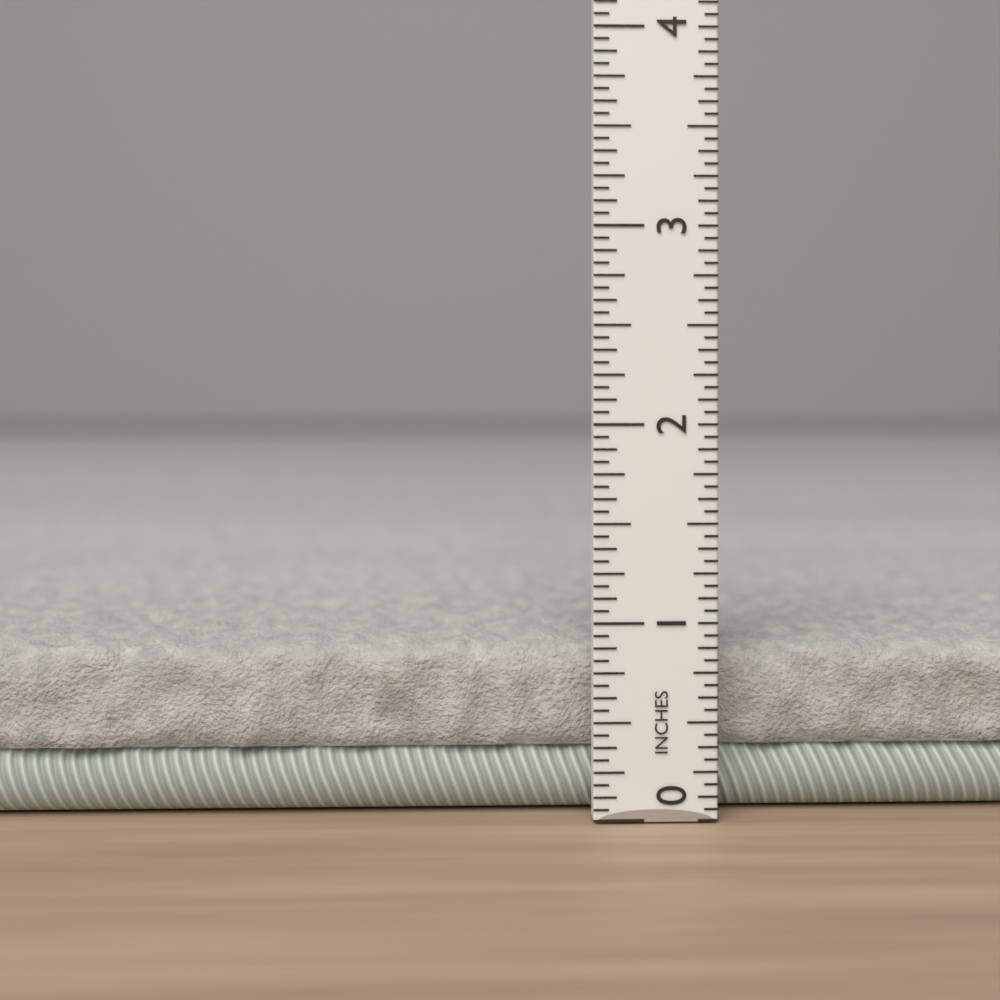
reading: 0.8750 in
